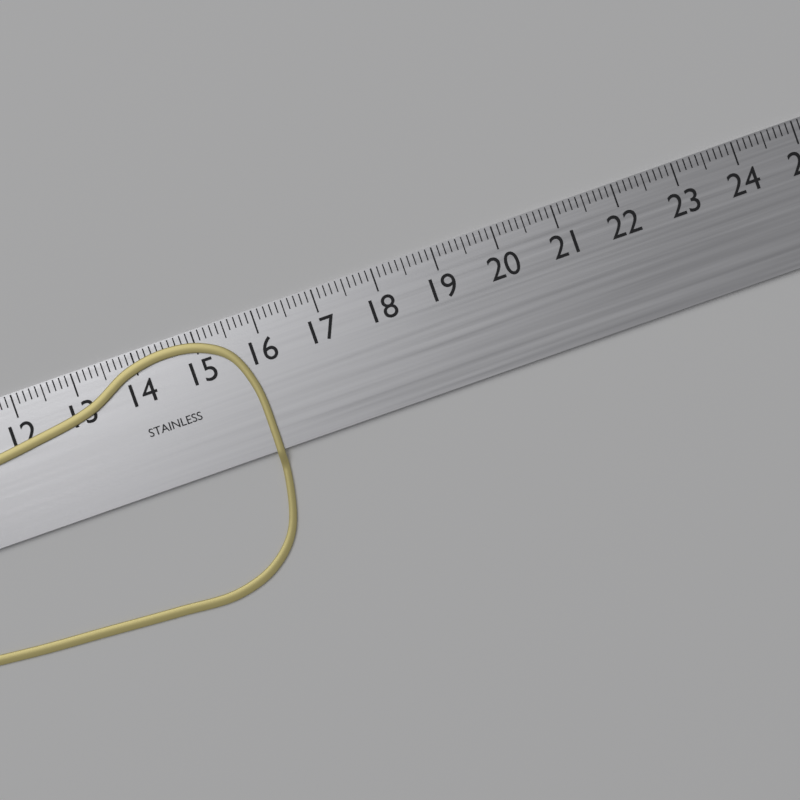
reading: 15.8 cm
